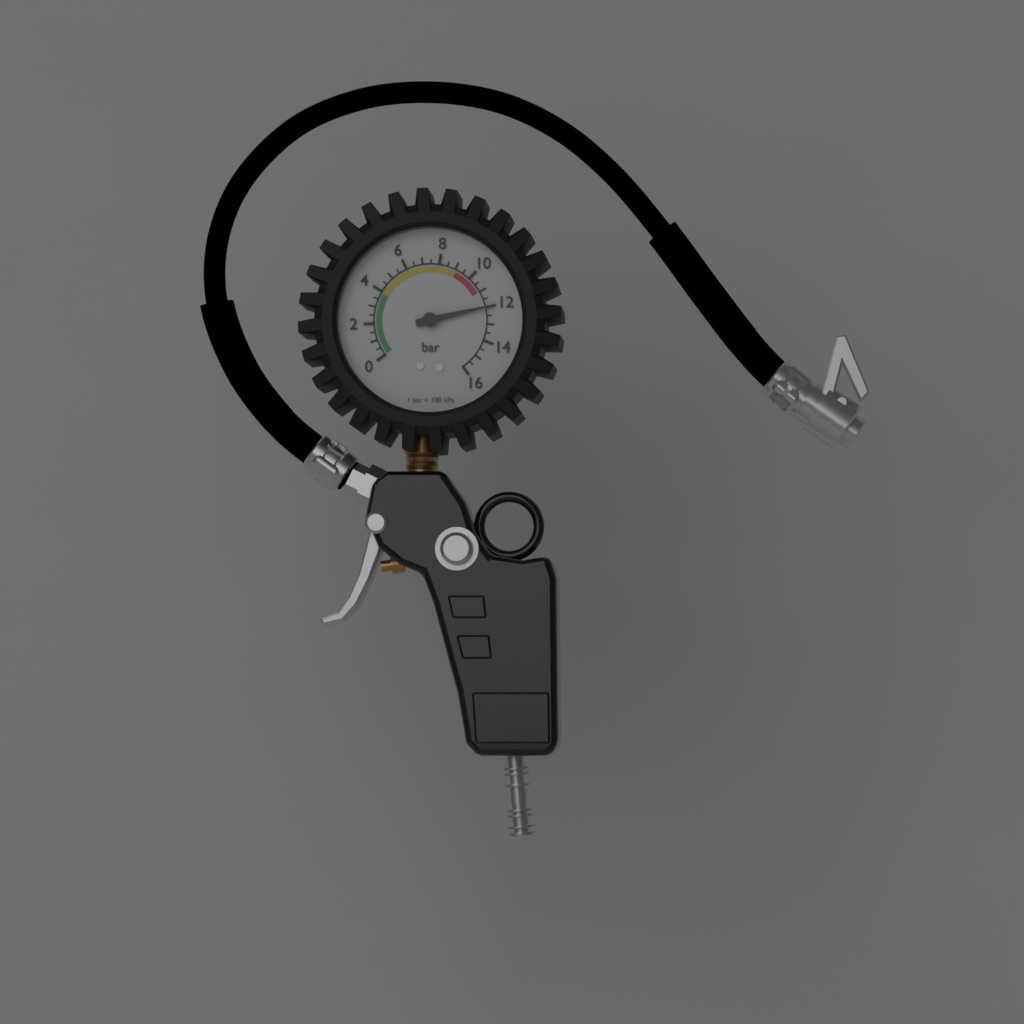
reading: 12.0 bar
